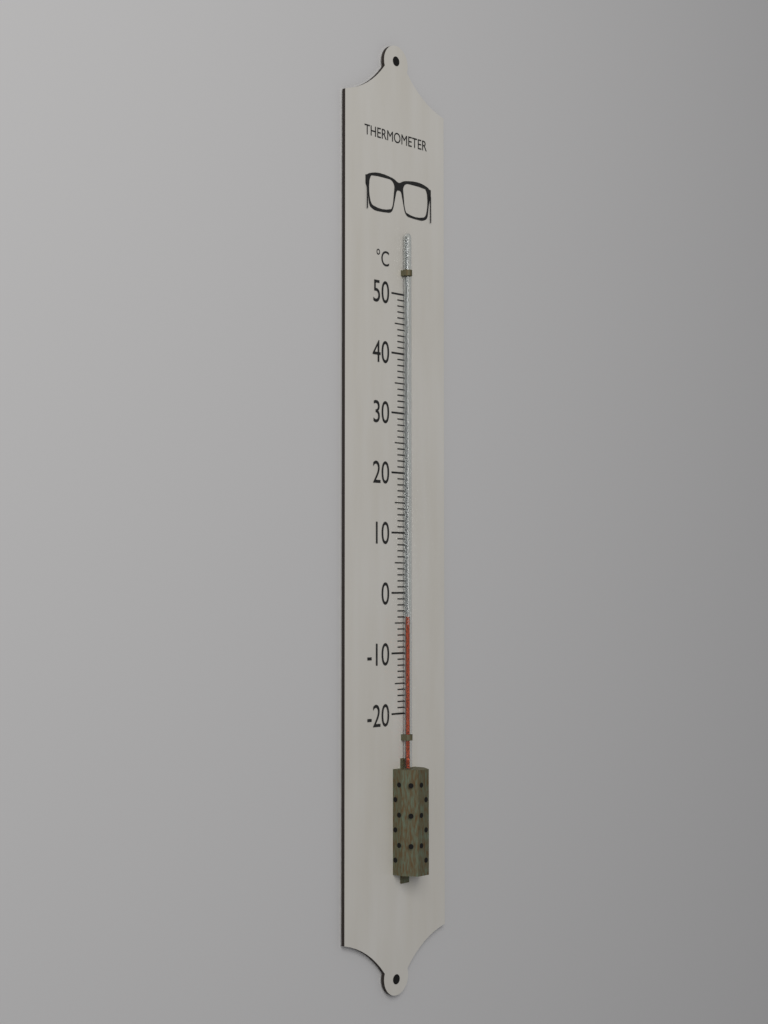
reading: -4 °C
